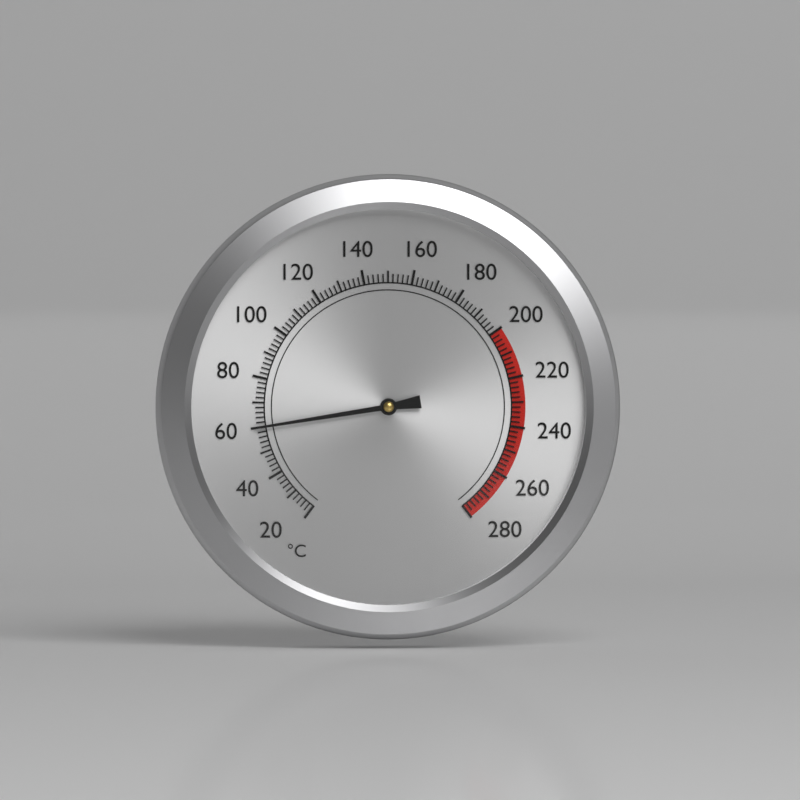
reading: 60 °C
